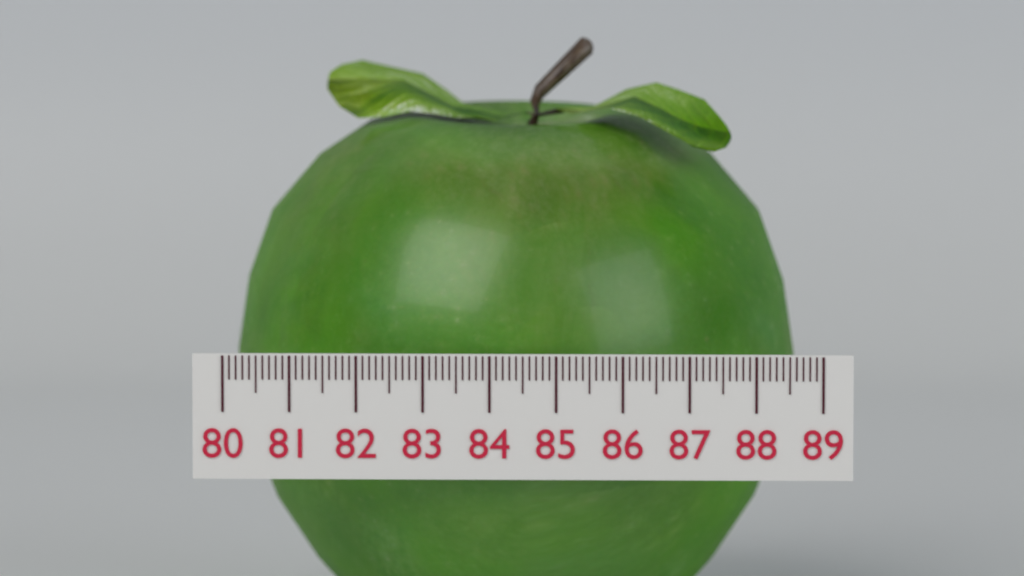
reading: 88.6 (no unit)
